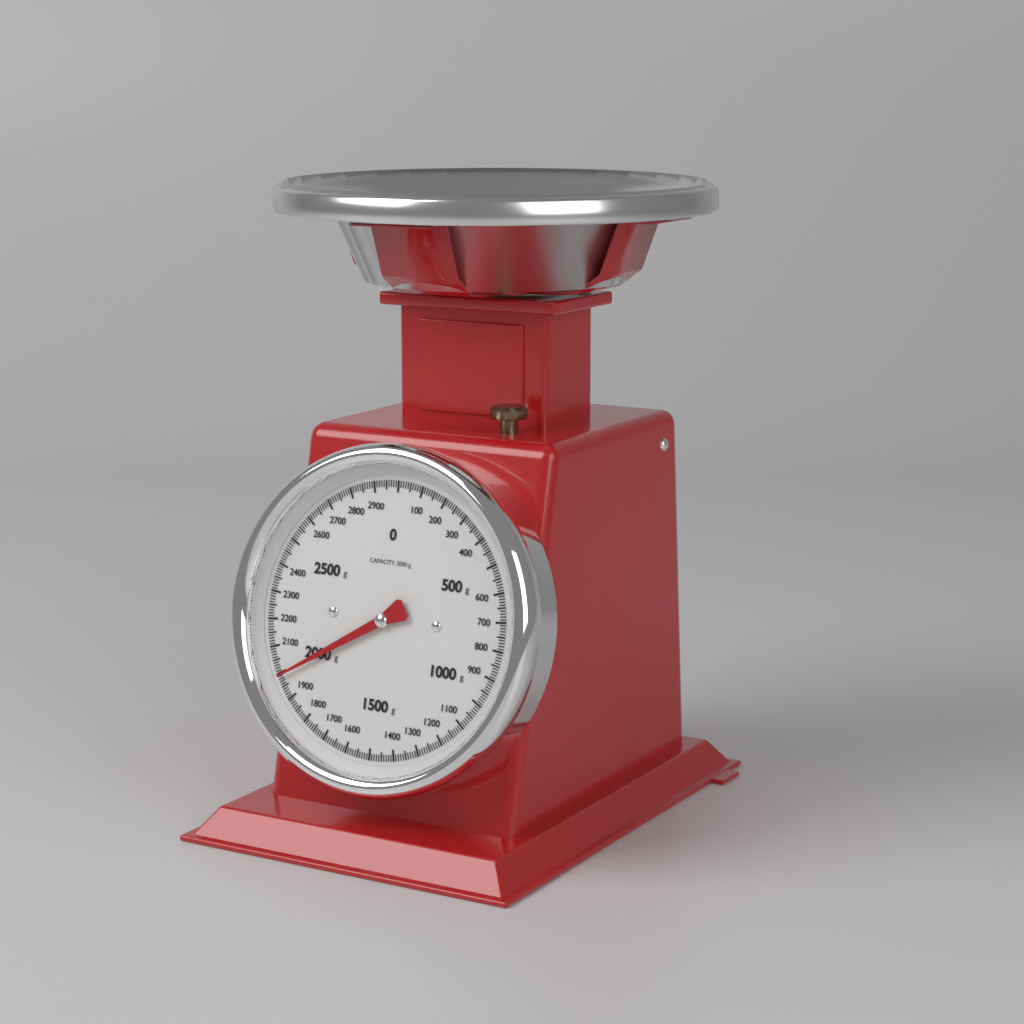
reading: 1990 g
